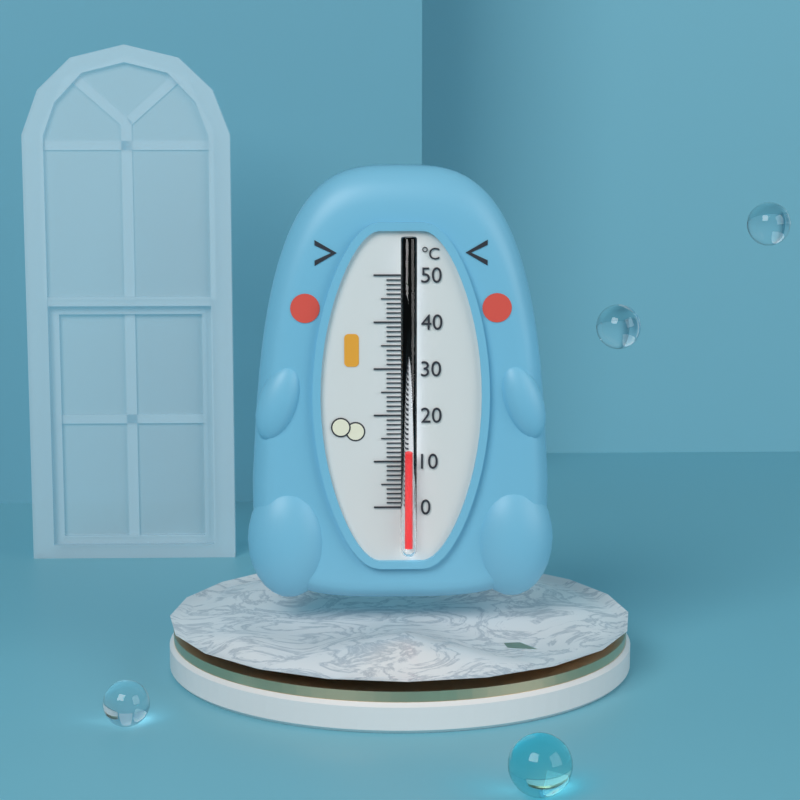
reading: 12 °C
